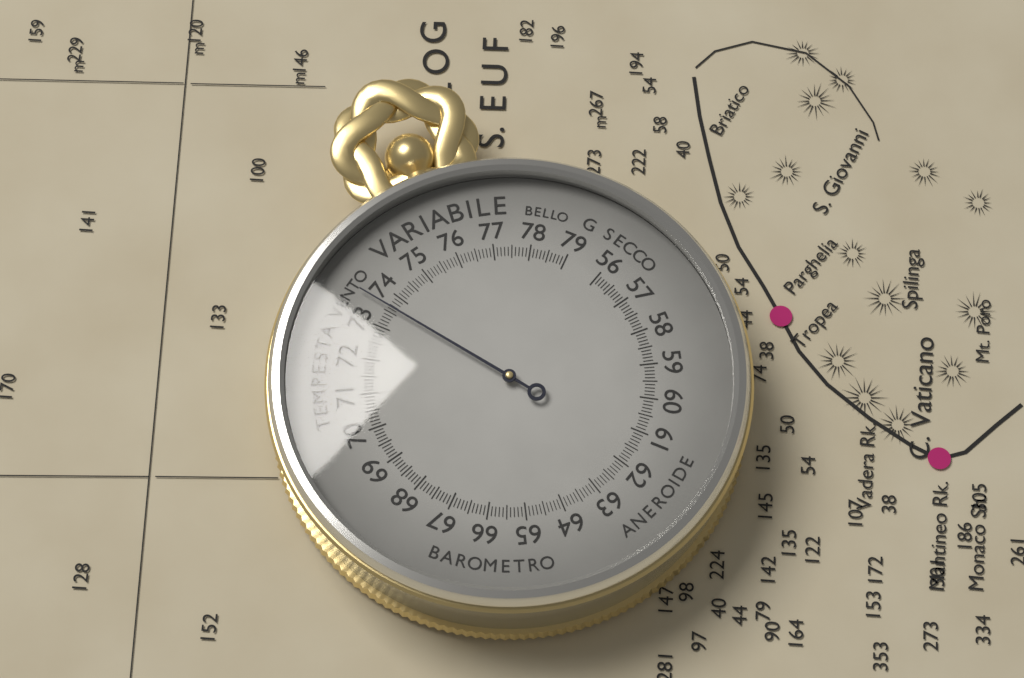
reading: 73.6 (no unit)
